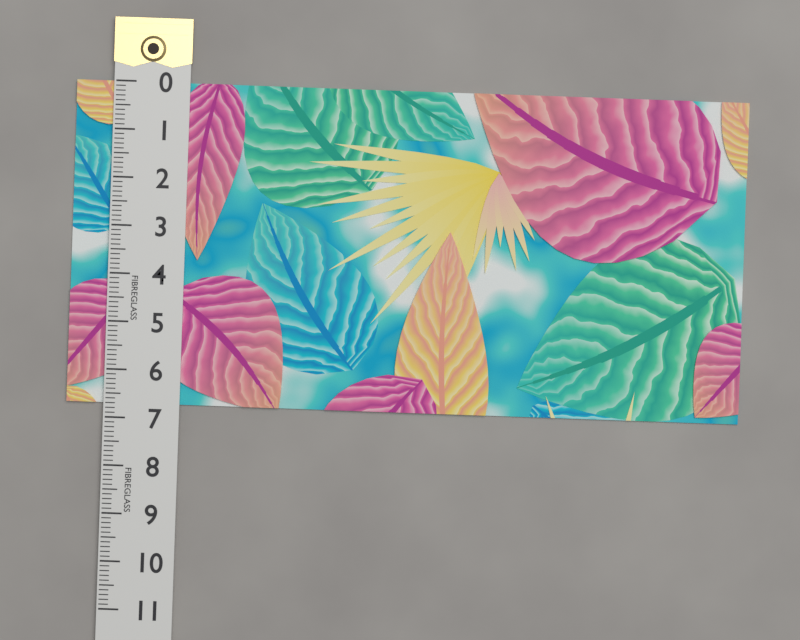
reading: 6.7 (no unit)
